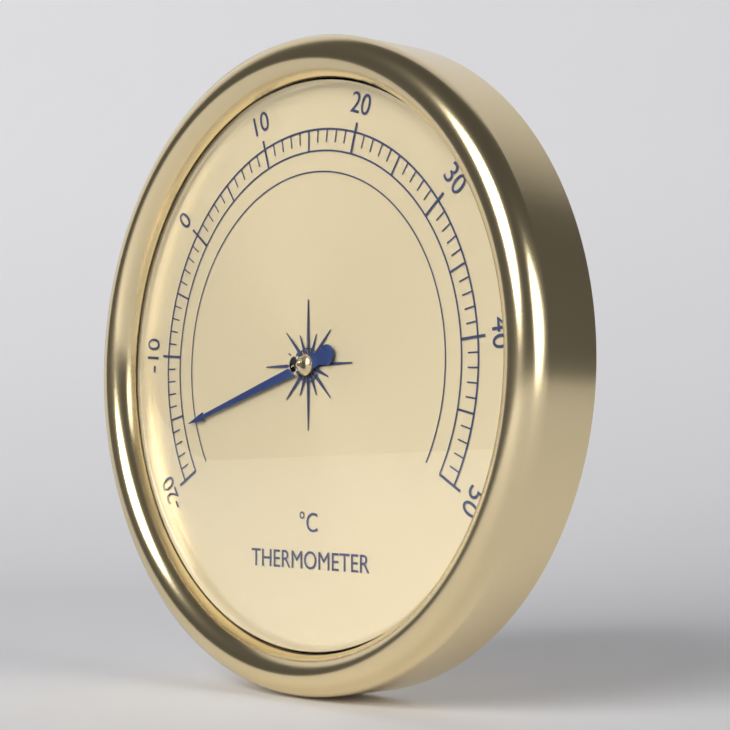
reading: -16 °C
